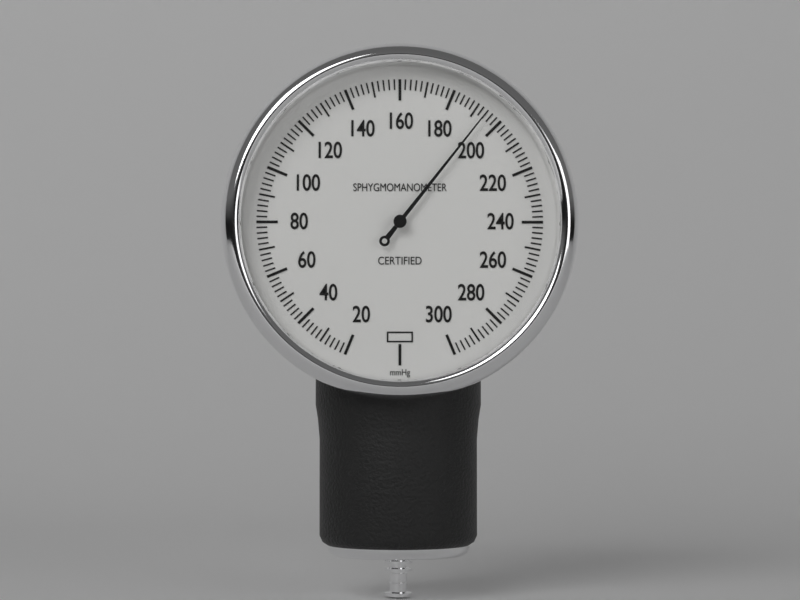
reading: 194 mmHg
